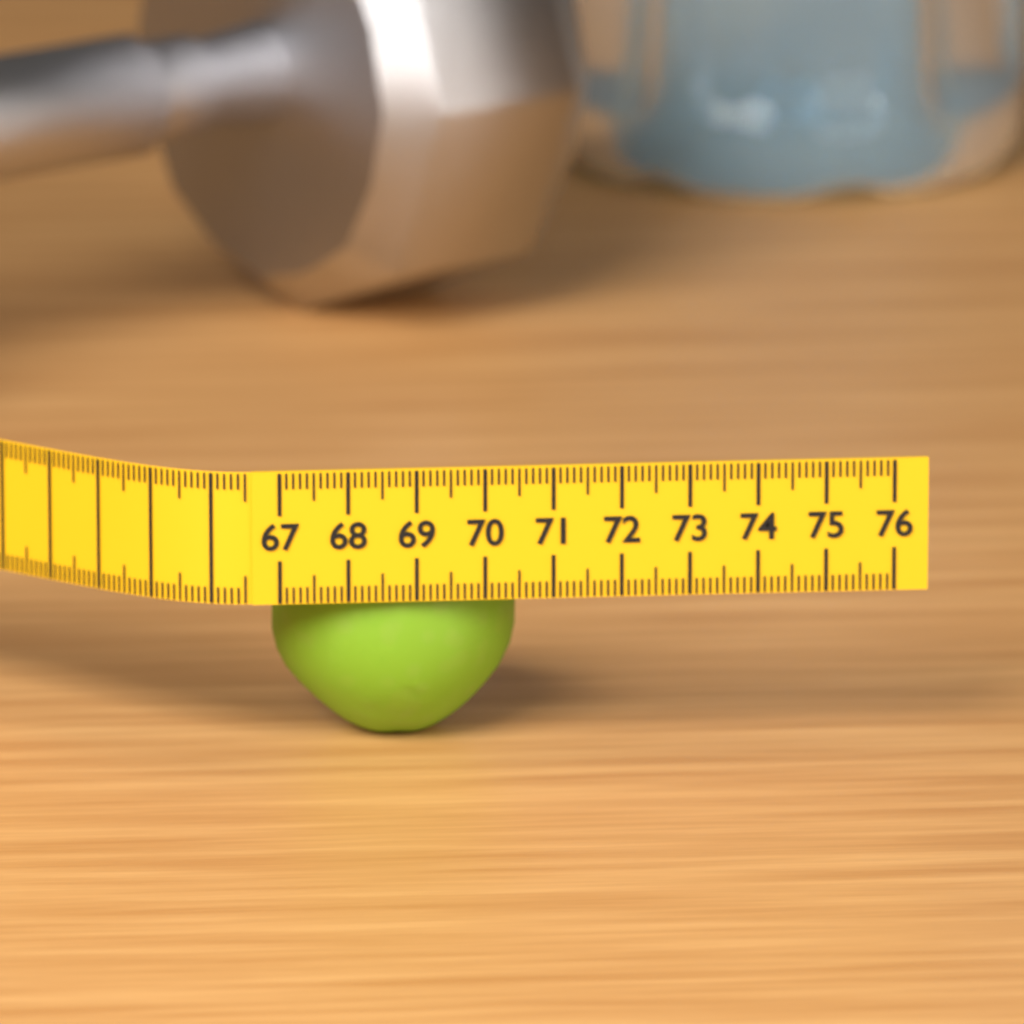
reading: 70.6 (no unit)
